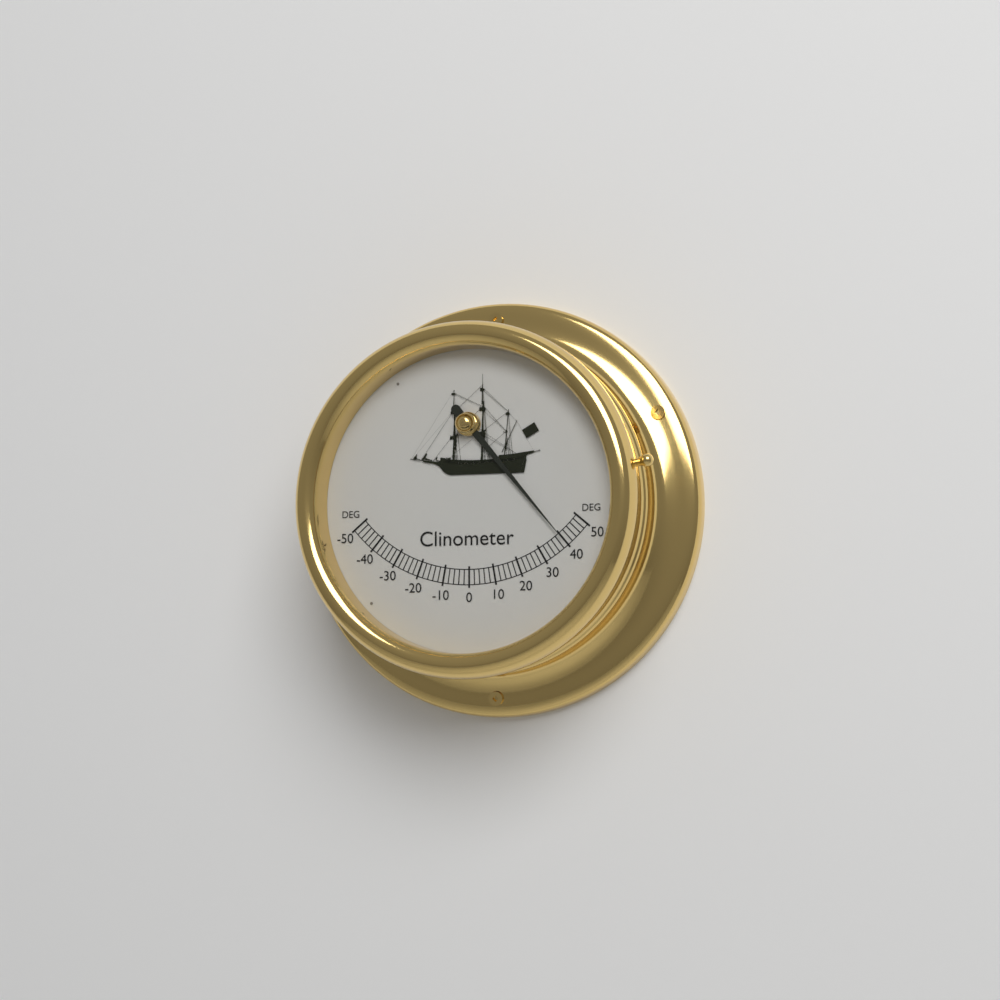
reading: 40 deg
